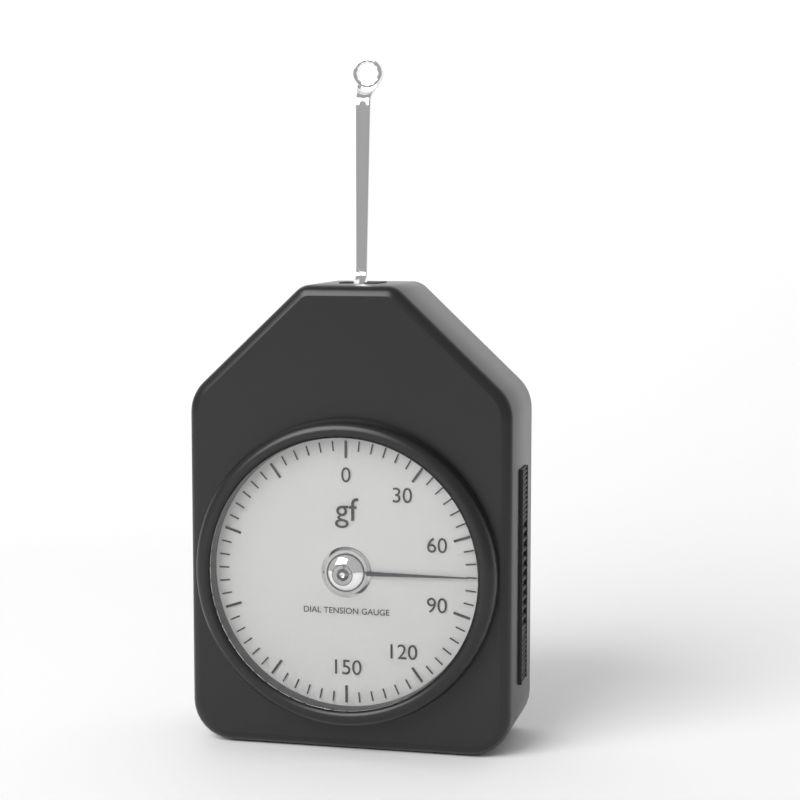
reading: 75 gf
